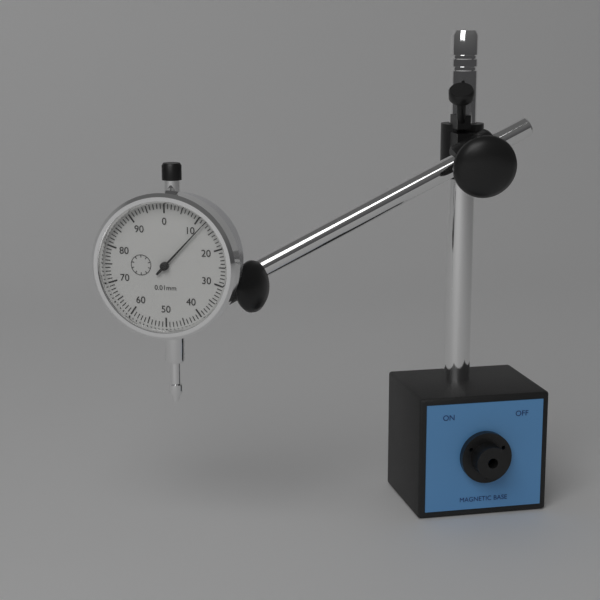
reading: 0.12 mm
